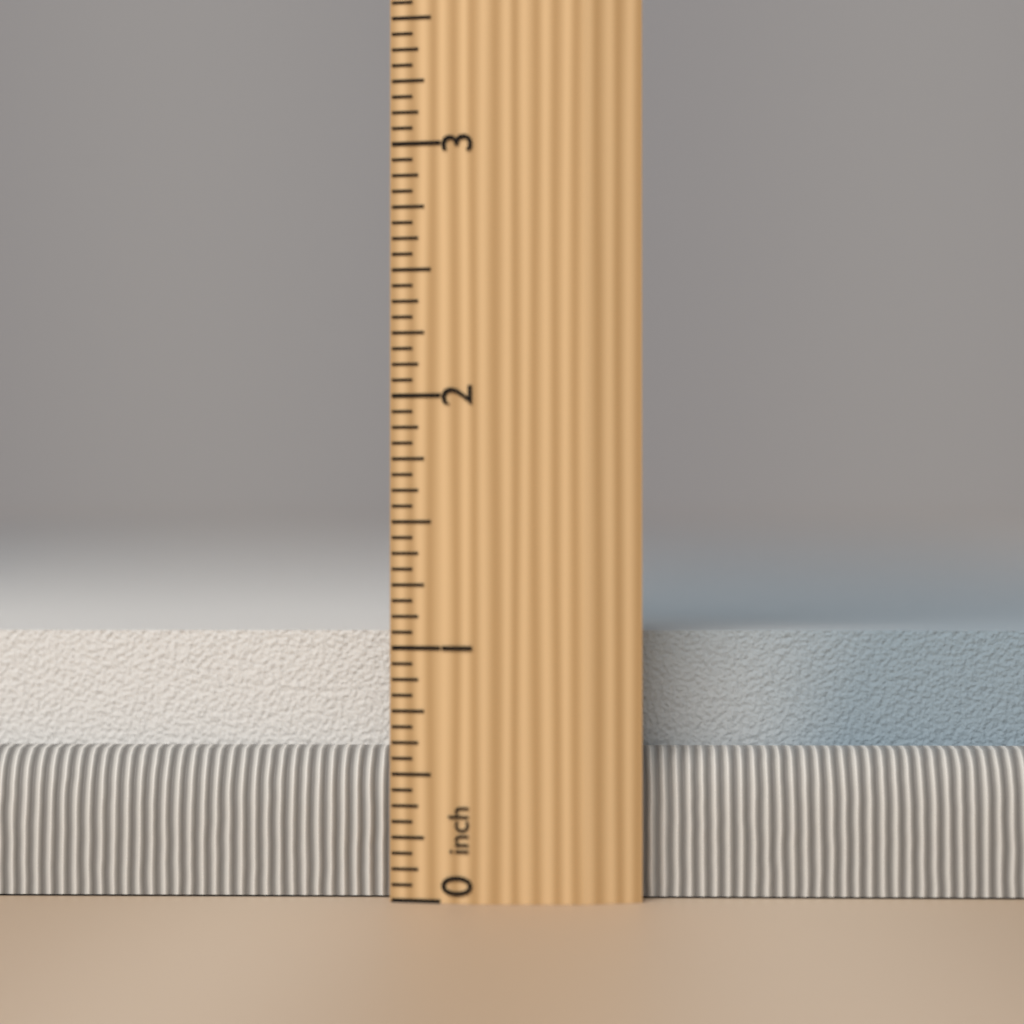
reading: 1.0625 inch
